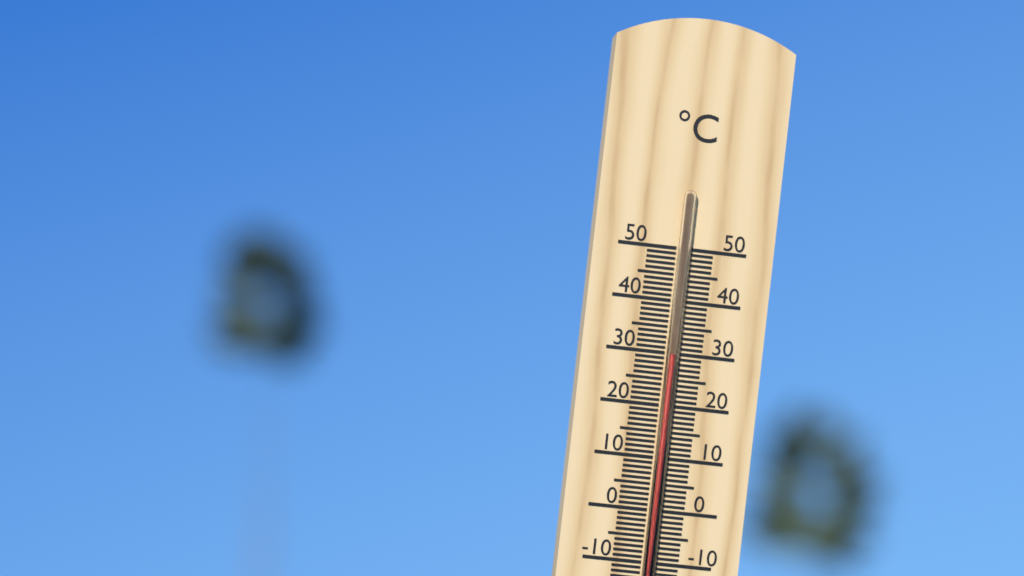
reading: 30 °C
